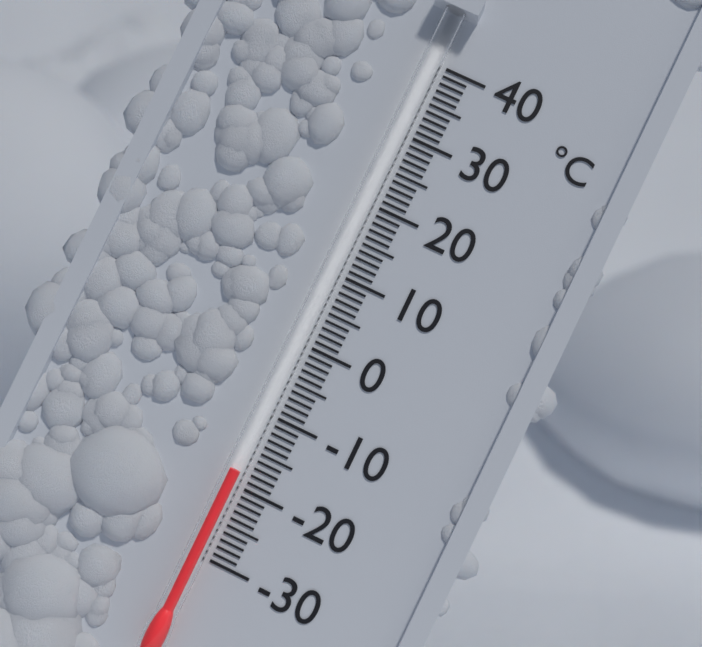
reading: -18 °C
